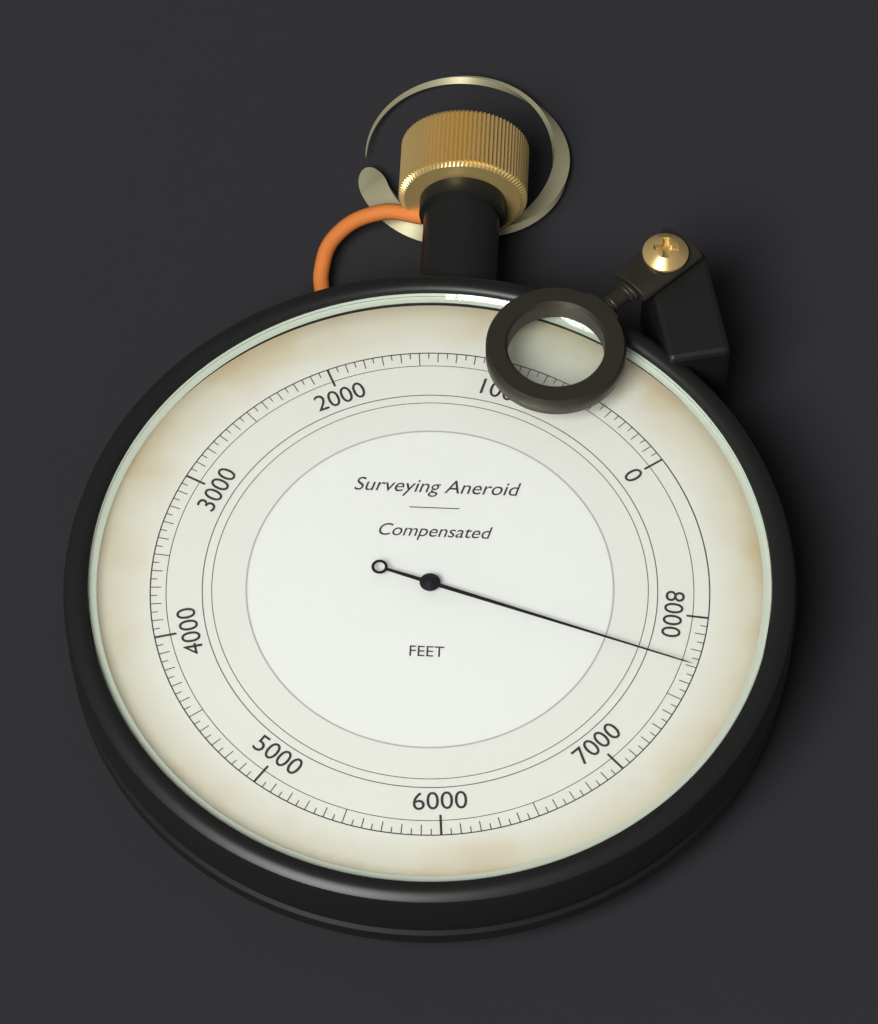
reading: 7700 ft
